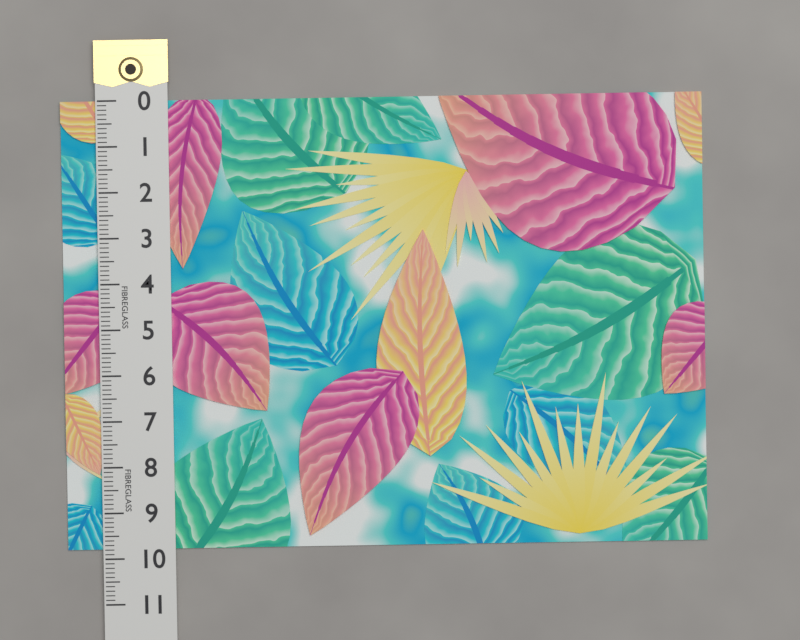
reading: 9.8 (no unit)
